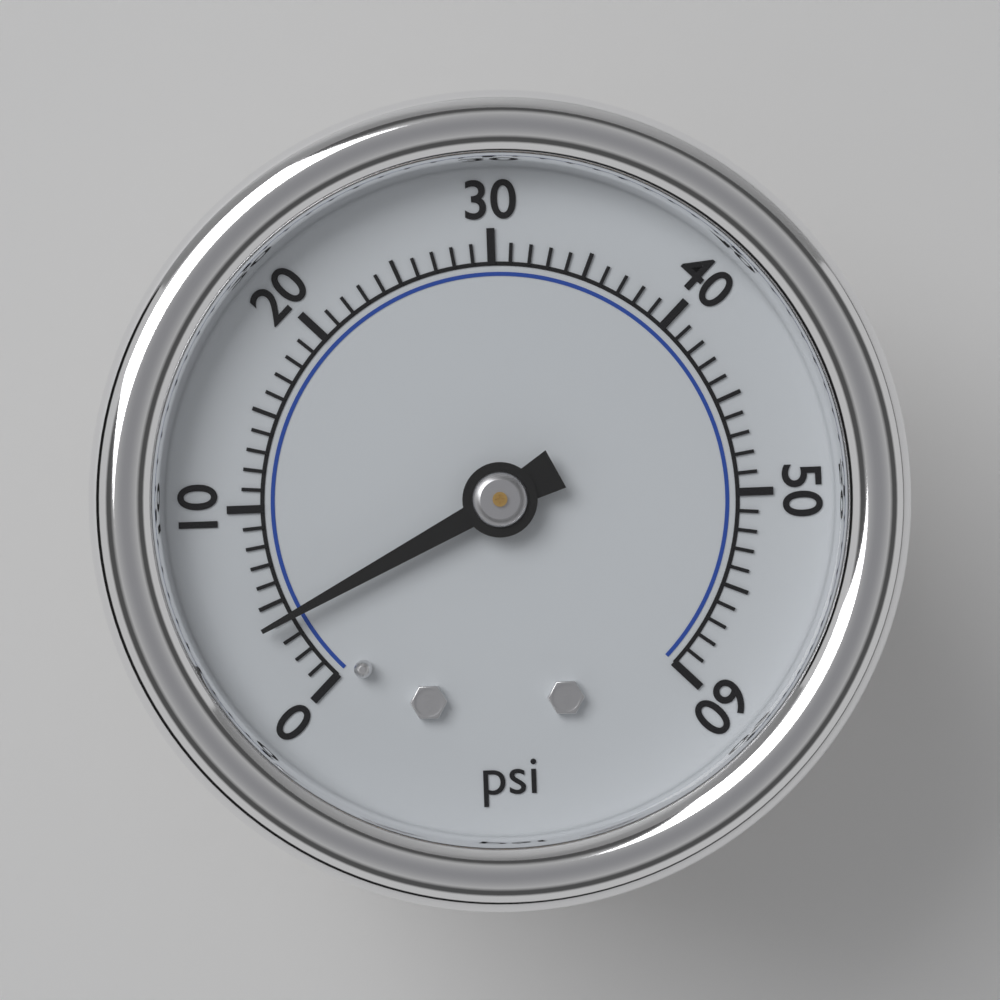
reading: 4 psi
